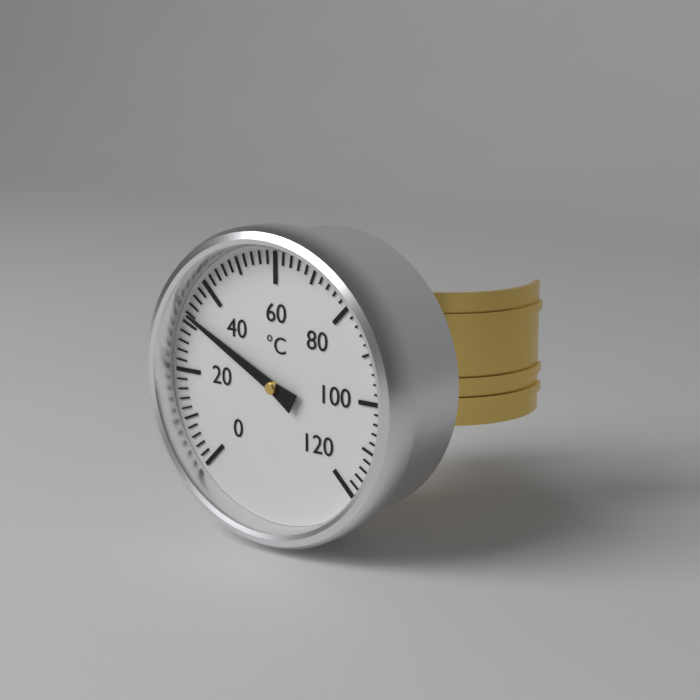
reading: 32 °C
